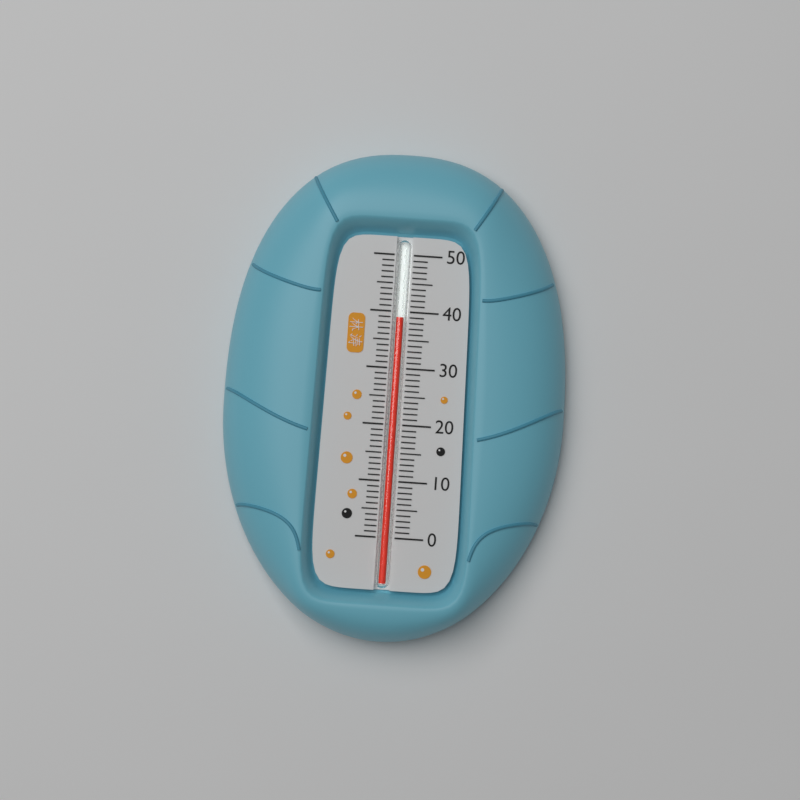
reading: 39 (no unit)
